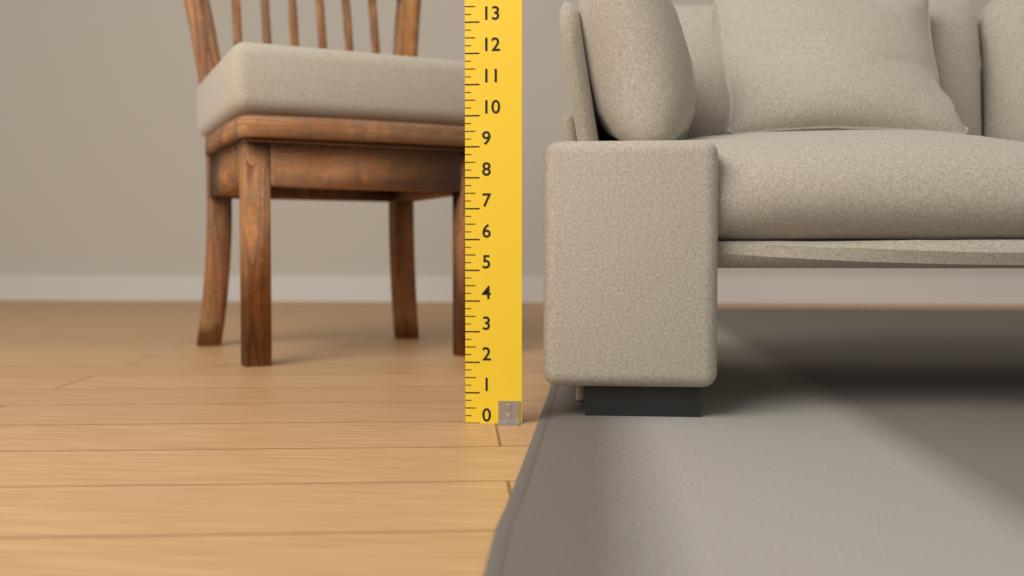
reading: 9.25 (no unit)
